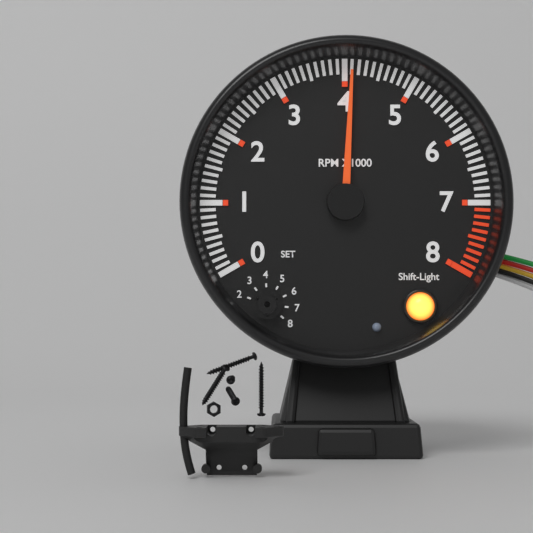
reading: 4100 RPM
